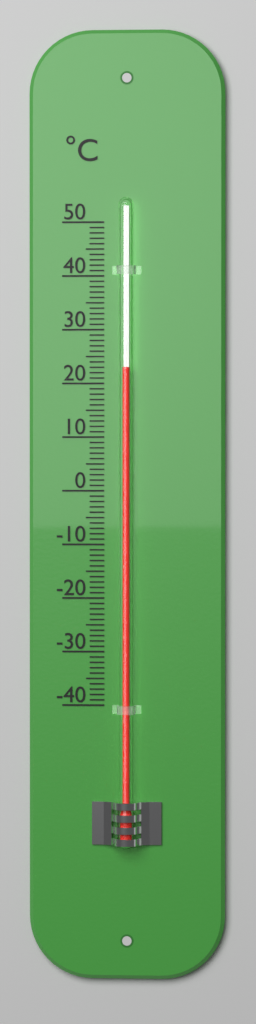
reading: 23 °C
